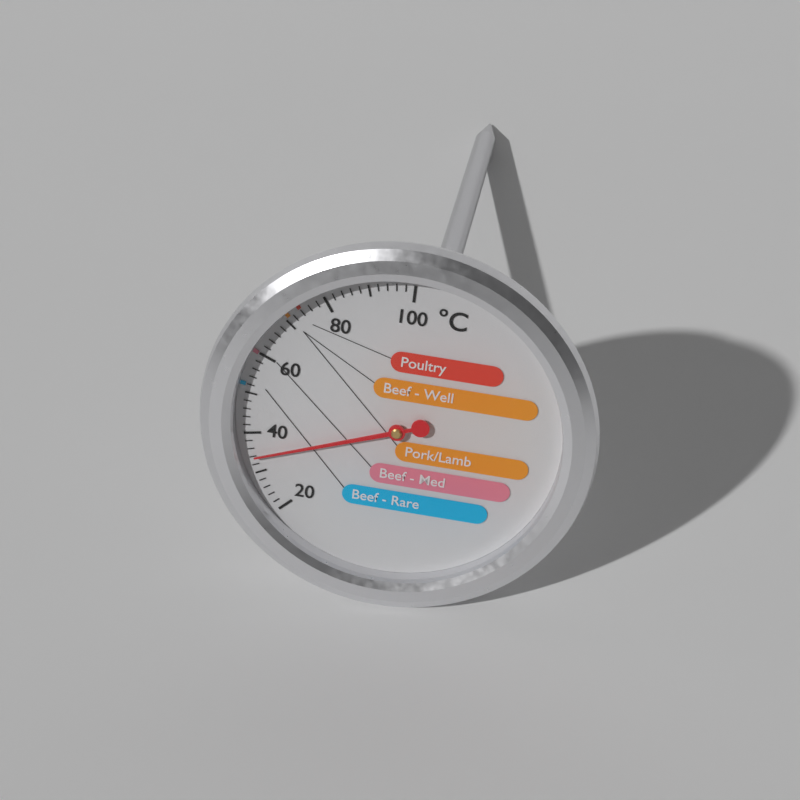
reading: 34 °C
